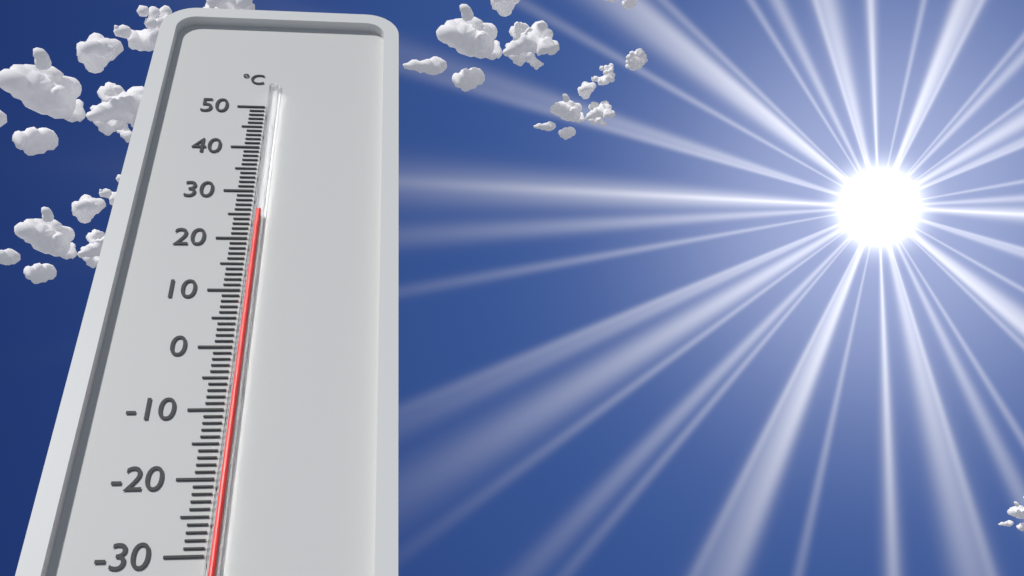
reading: 25 °C
